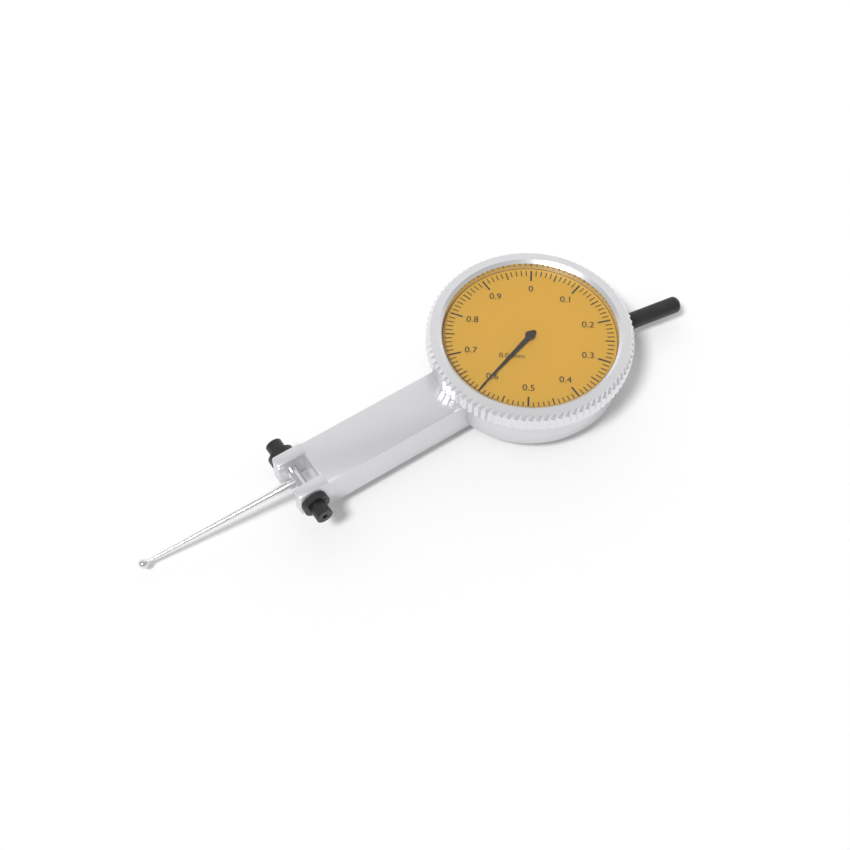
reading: 0.60 mm
